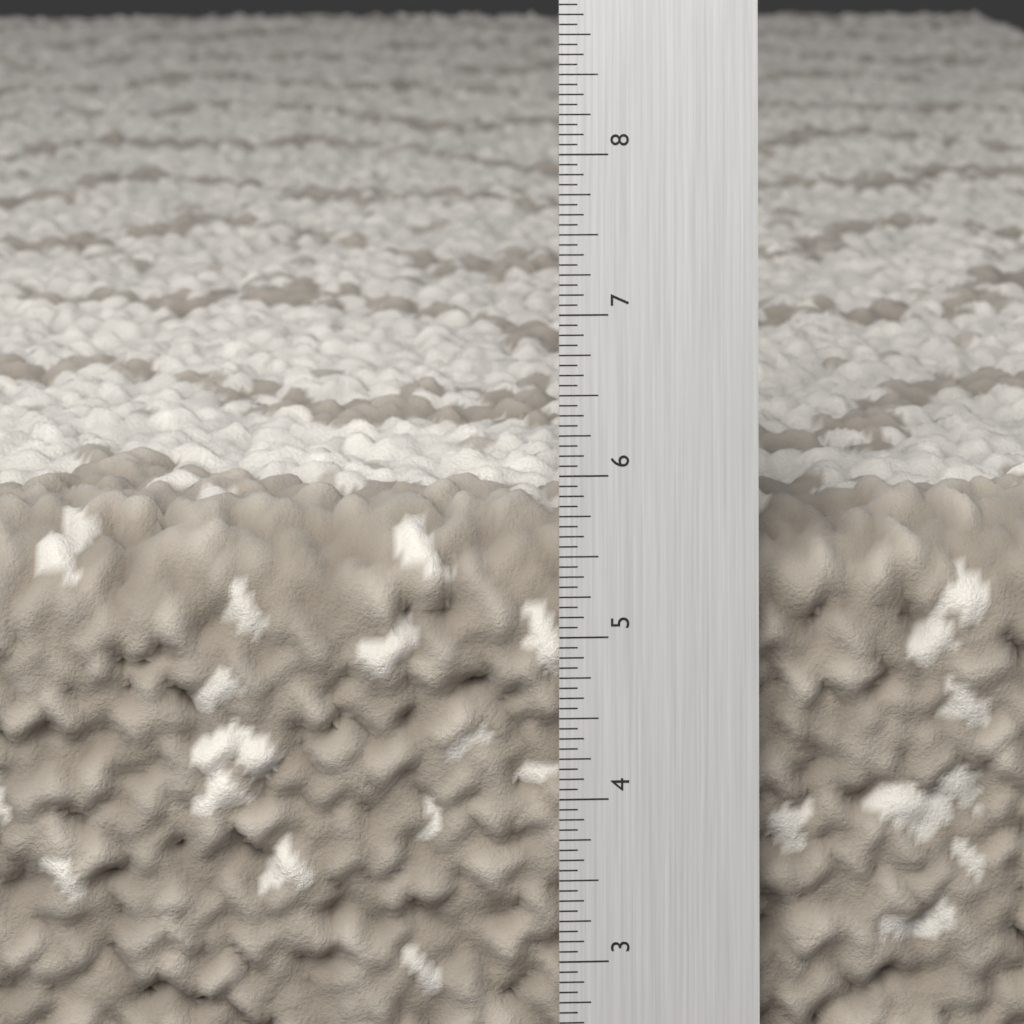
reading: 5.7500 in
